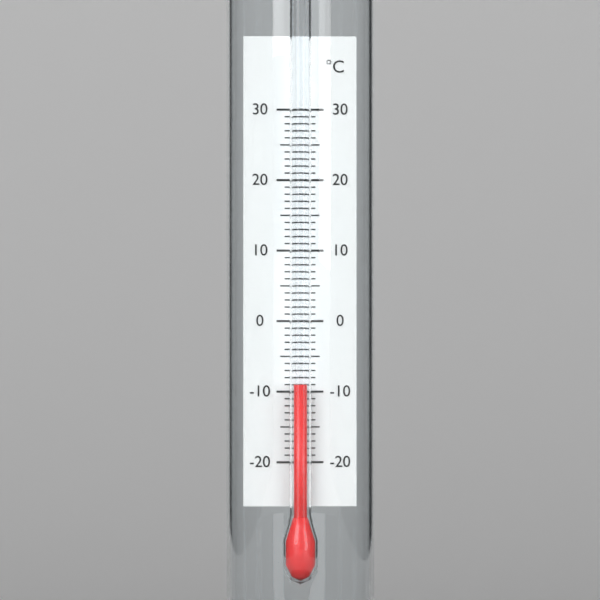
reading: -9 °C
